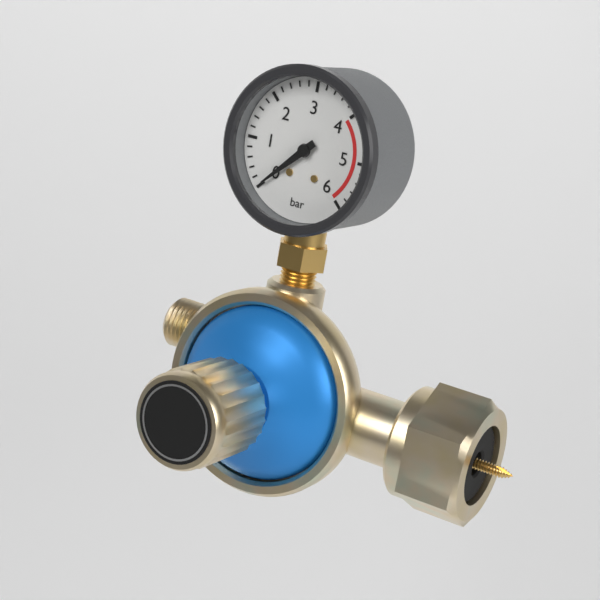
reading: 0.0 bar
